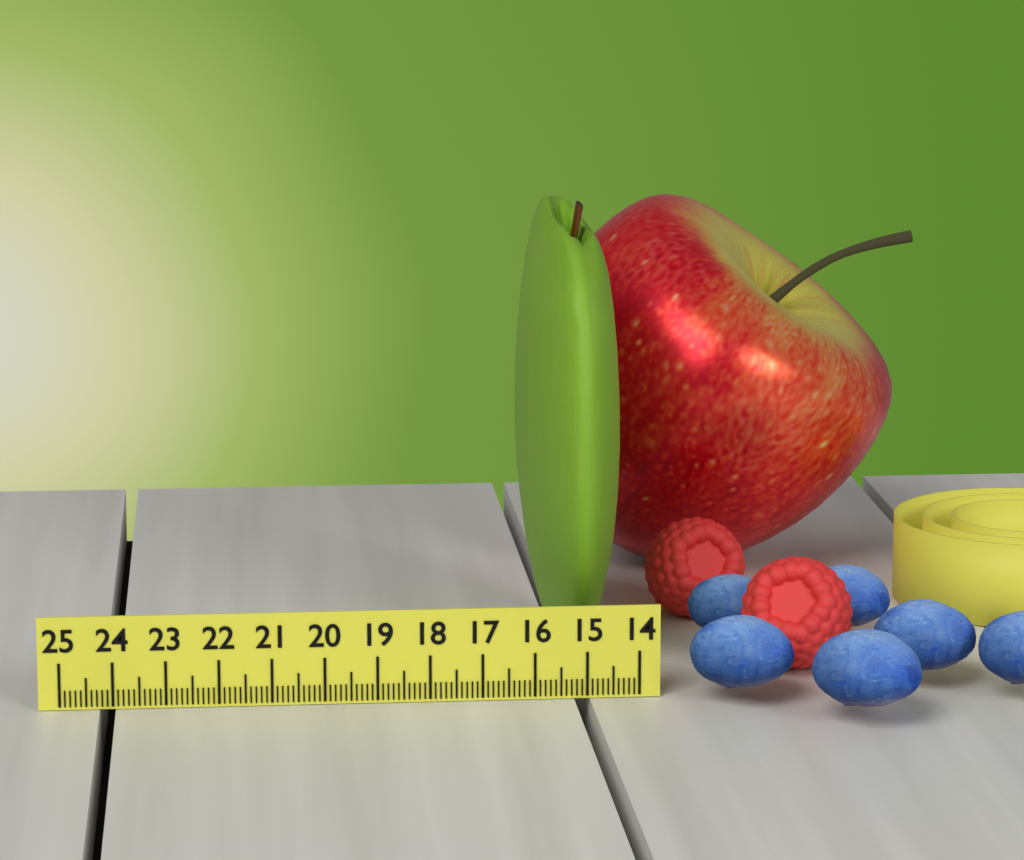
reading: 15.9 (no unit)
